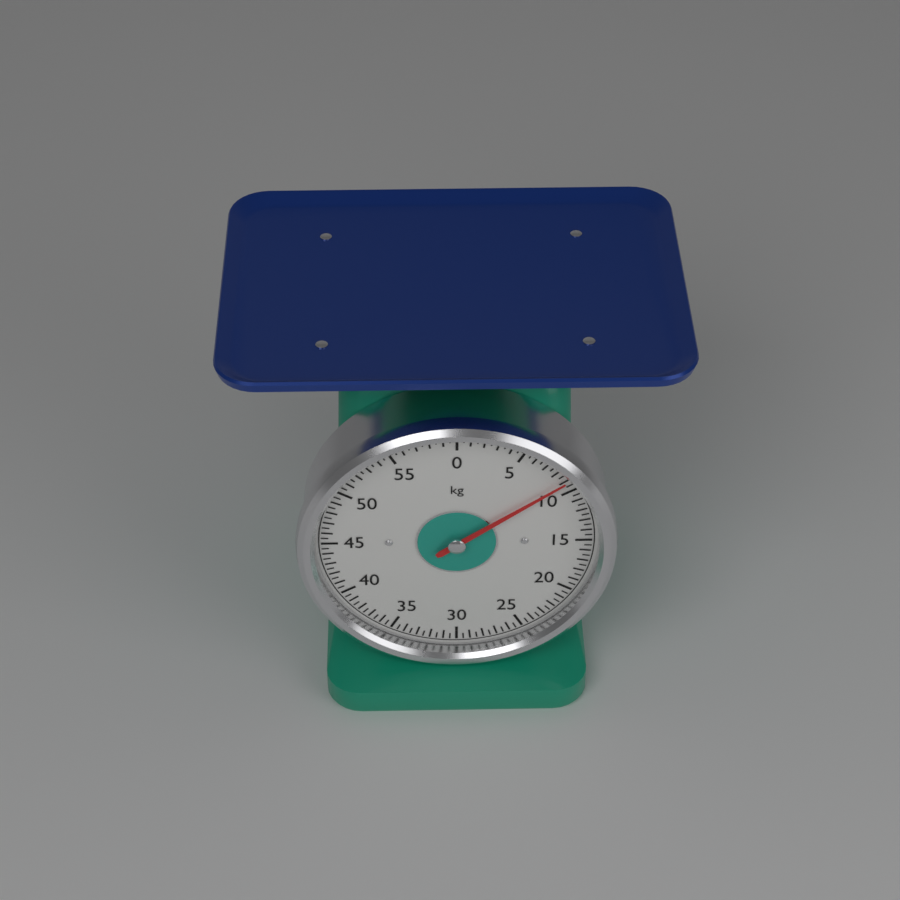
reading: 9.0 kg
